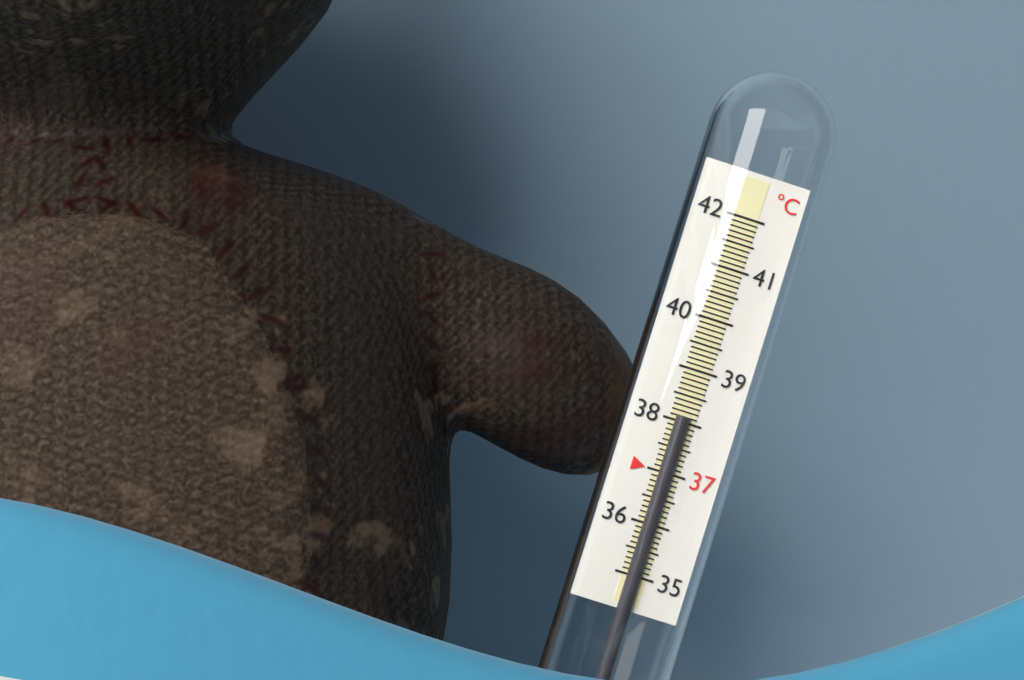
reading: 38.1 °C
